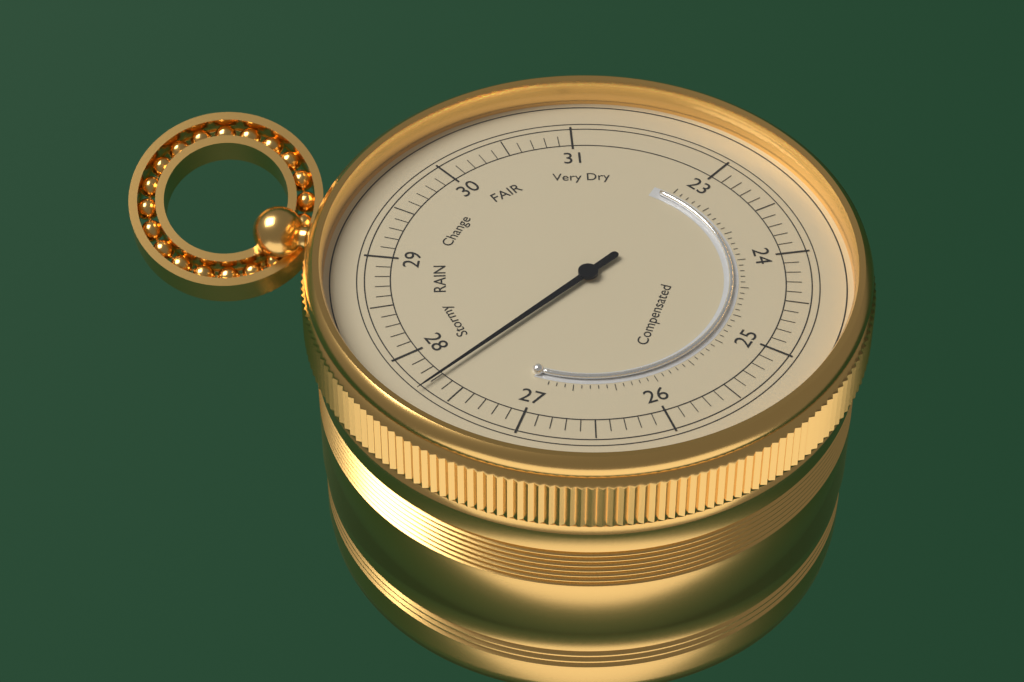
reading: 27.7 (no unit)
